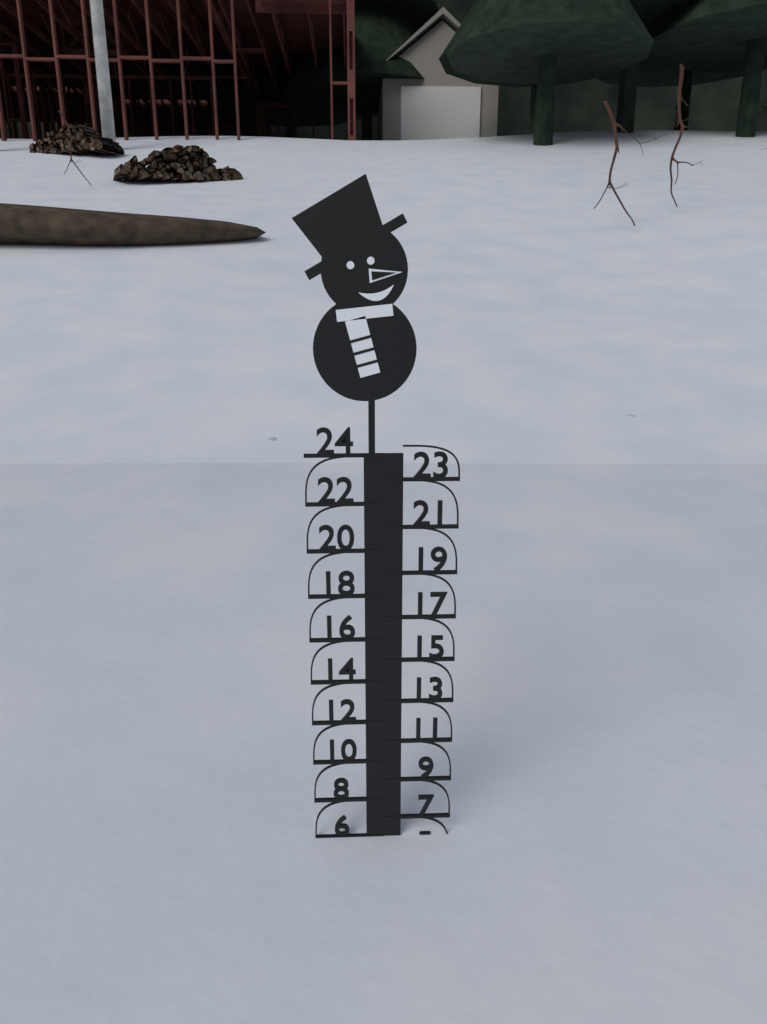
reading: 6 (no unit)
